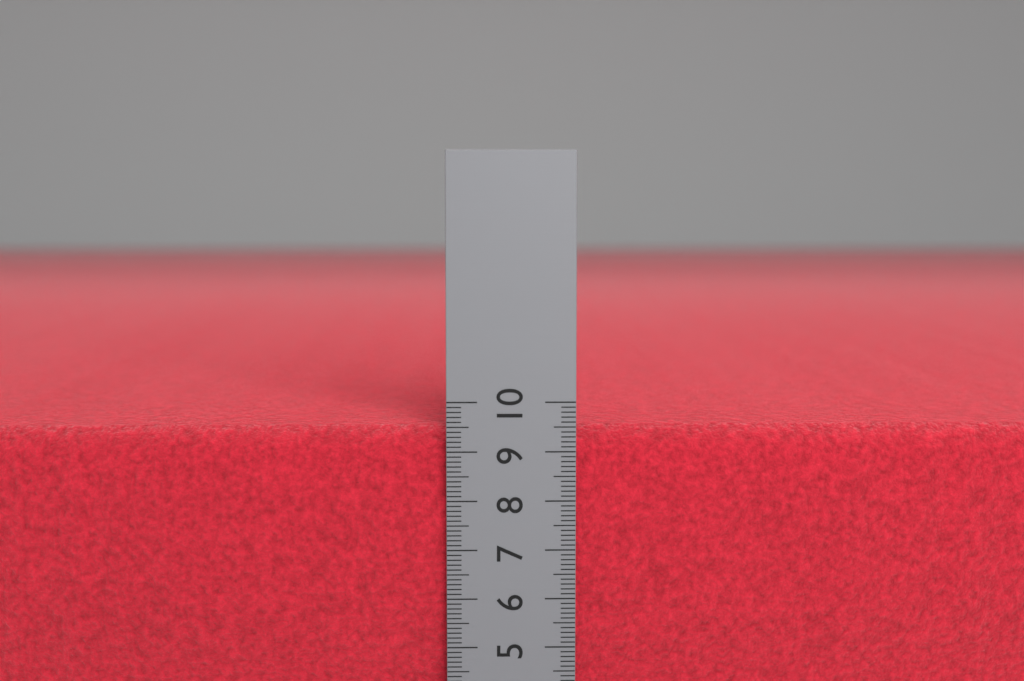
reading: 9.5 cm
